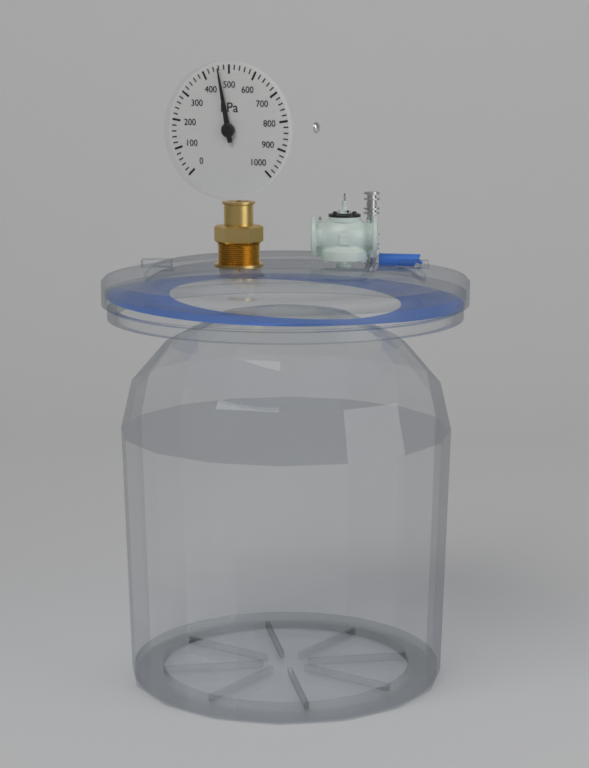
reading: 460 hPa
